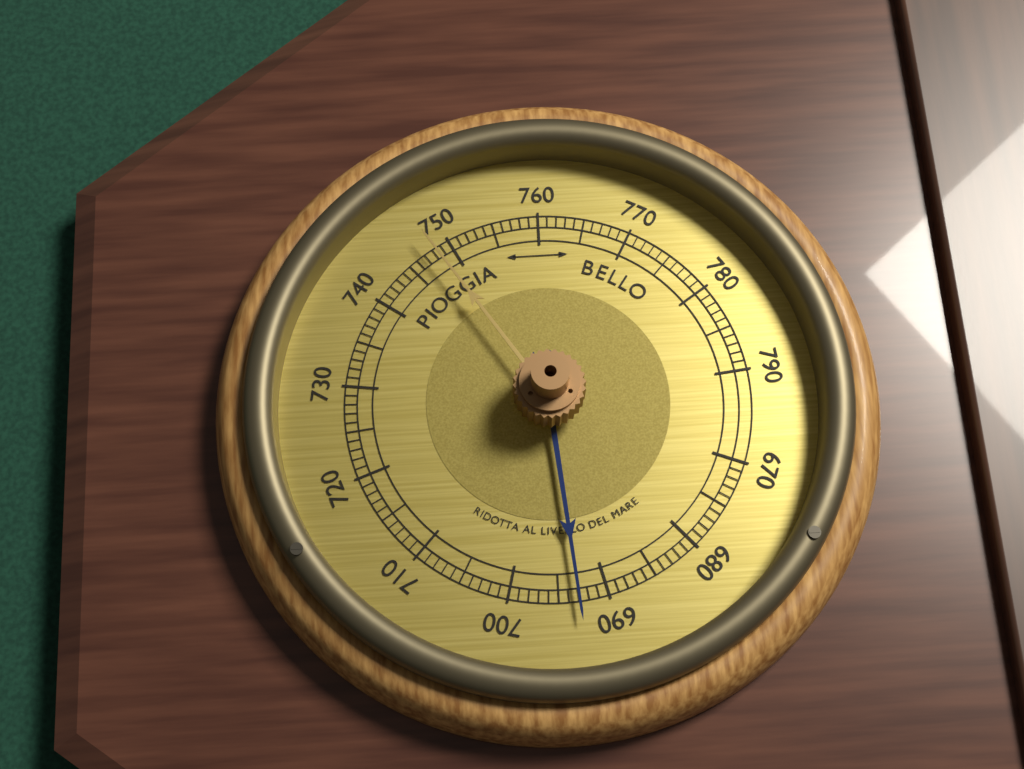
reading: 693 (no unit)
